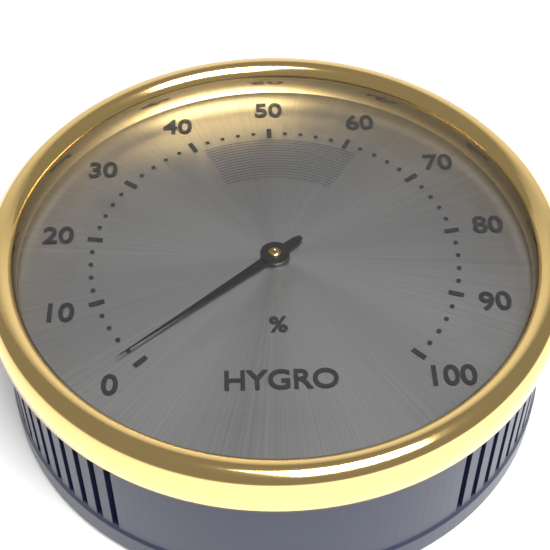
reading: 2 %
